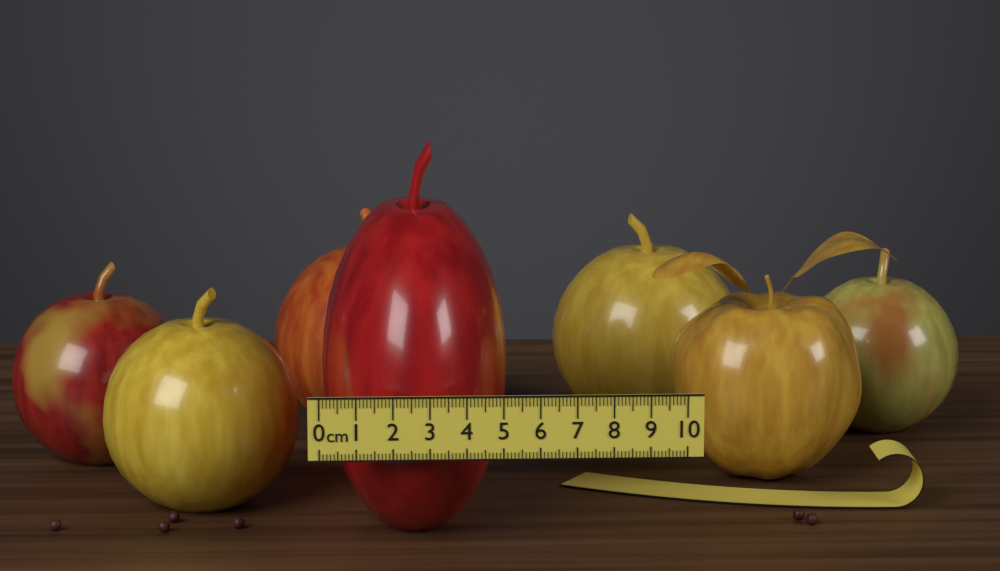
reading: 5.3 cm
